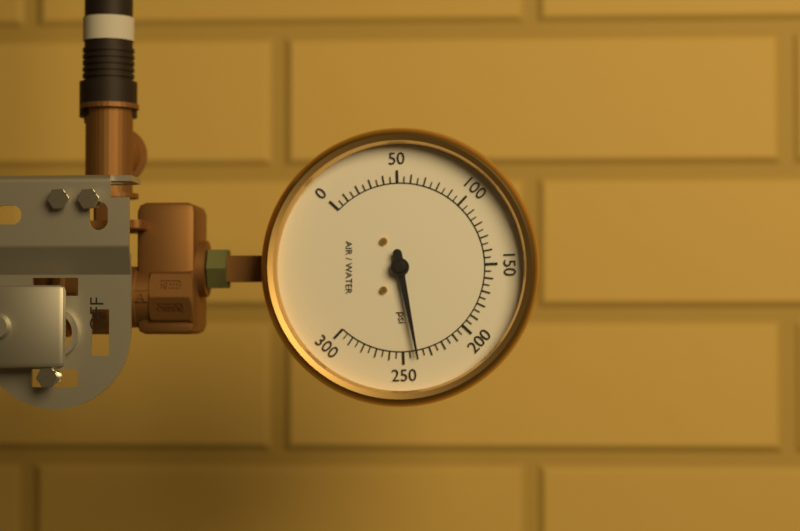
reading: 240 psi
